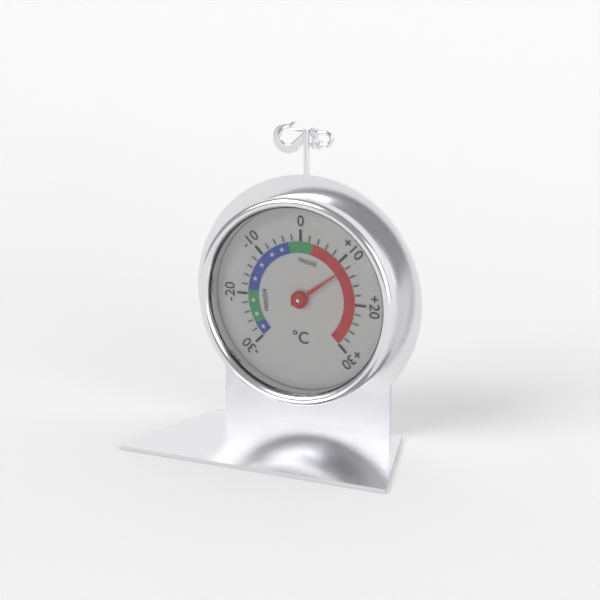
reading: 12 °C
